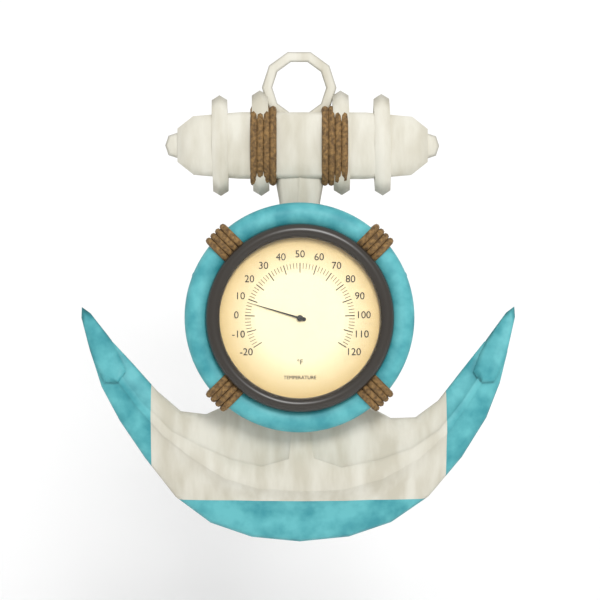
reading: 8 °F
